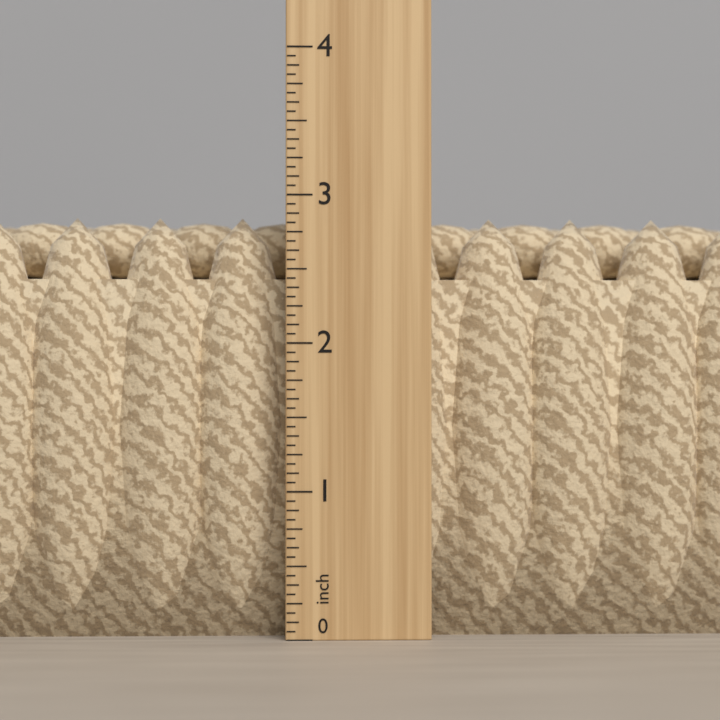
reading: 2.8750 in
